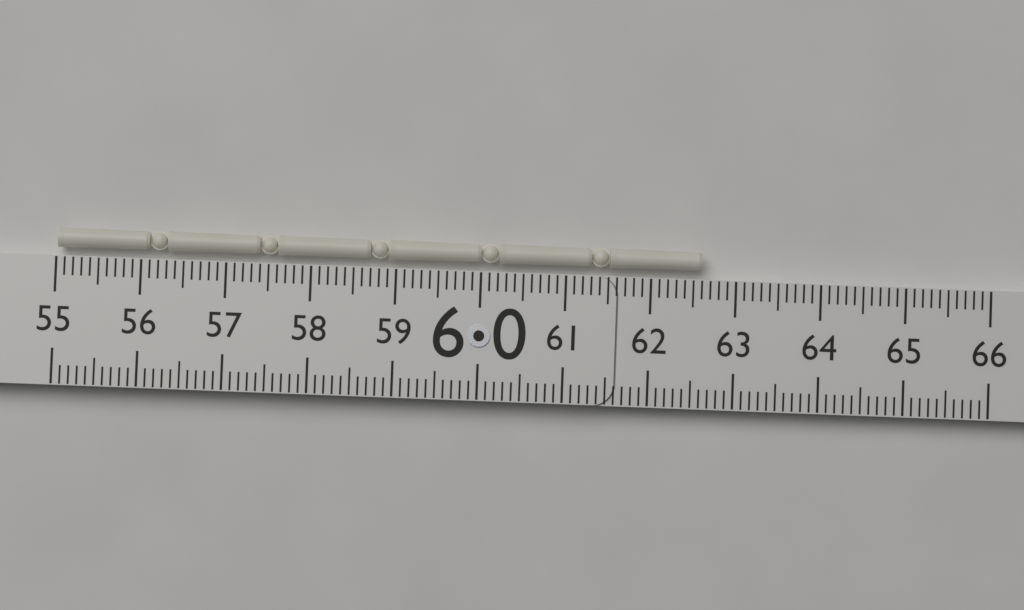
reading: 62.6 (no unit)
